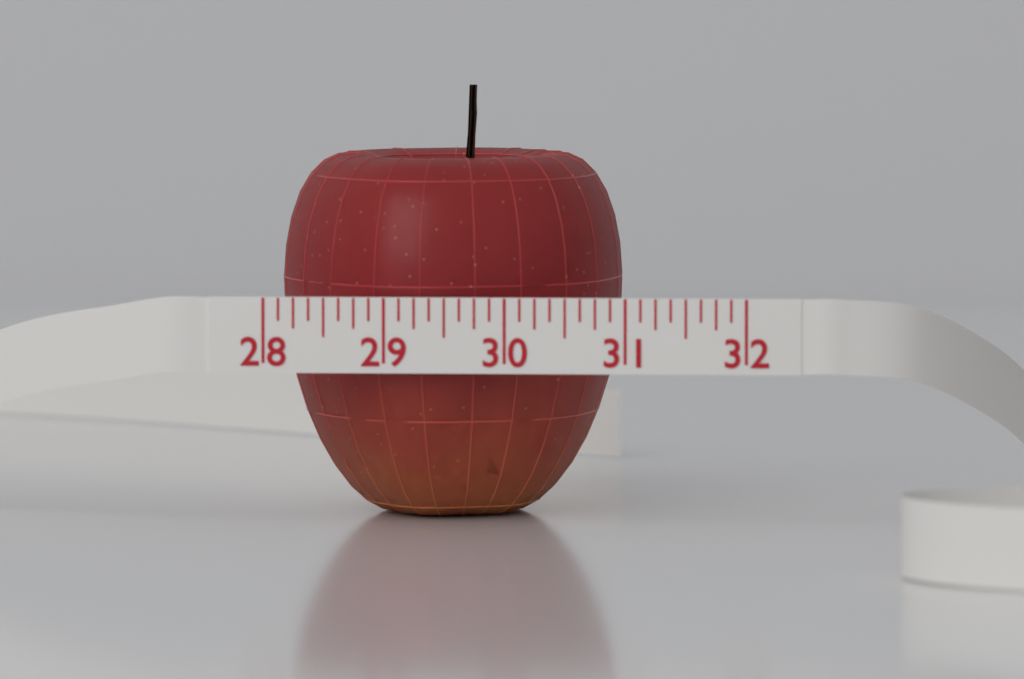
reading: 30.875 (no unit)
